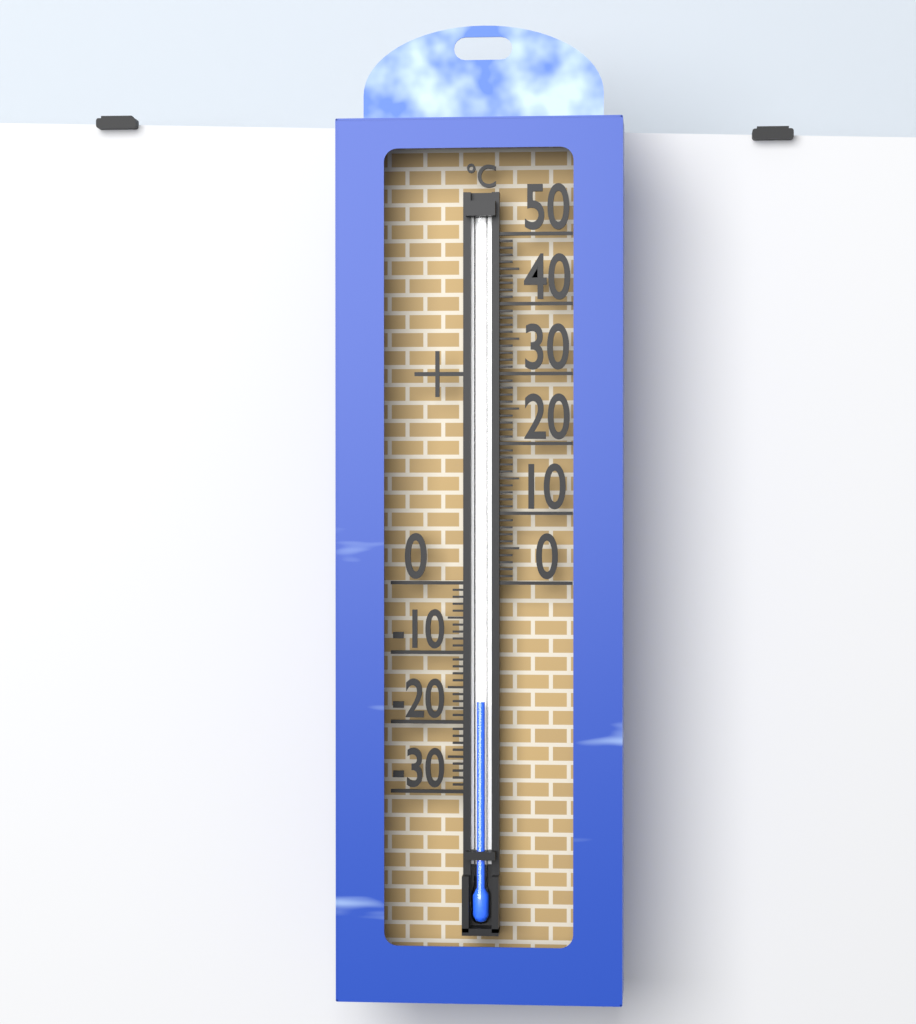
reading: -17 °C
